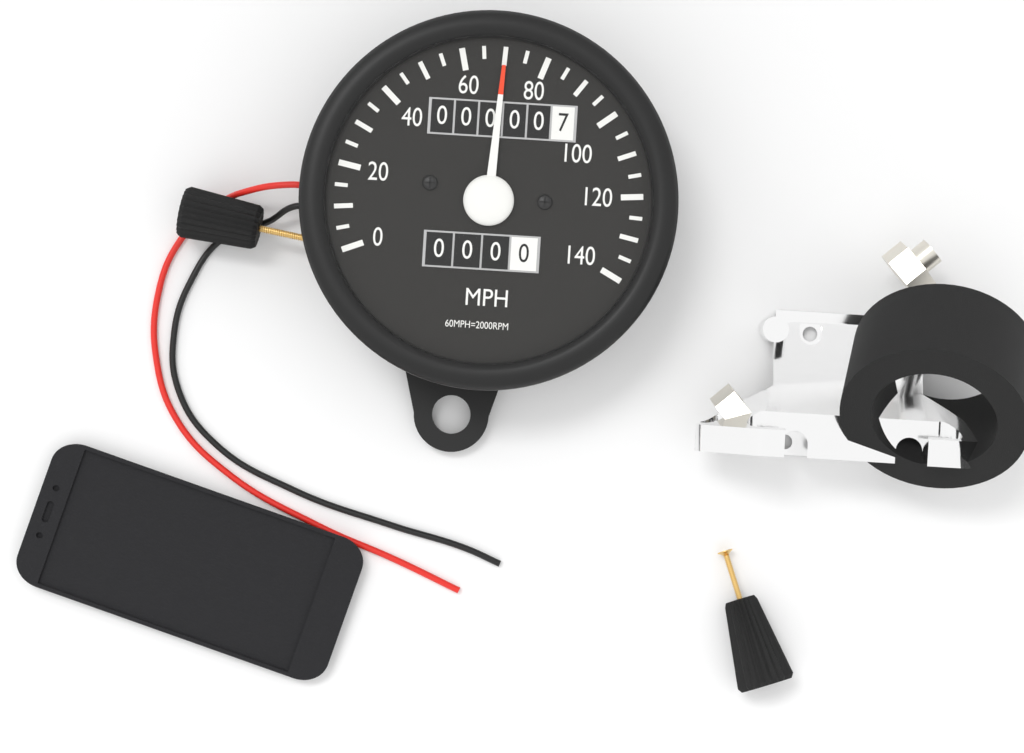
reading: 70 MPH
